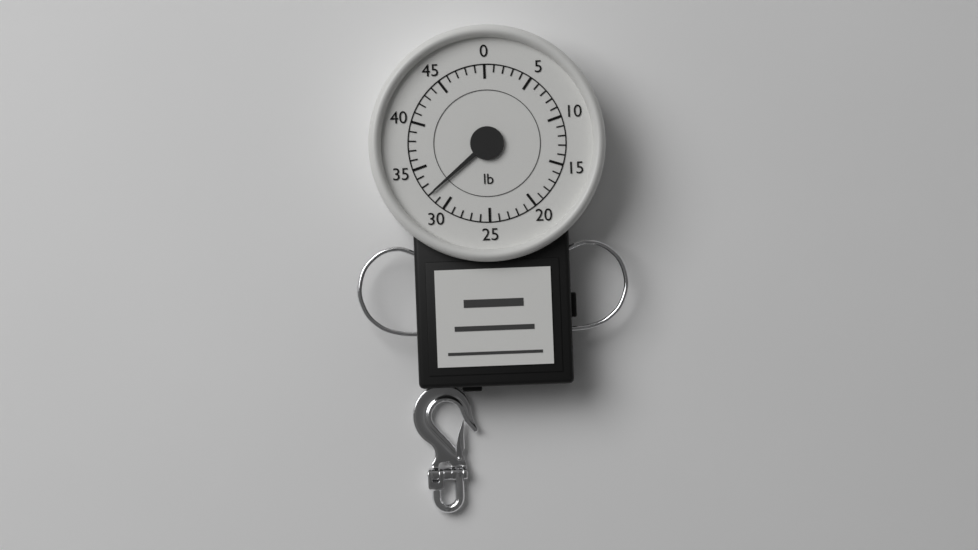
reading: 32 lb
